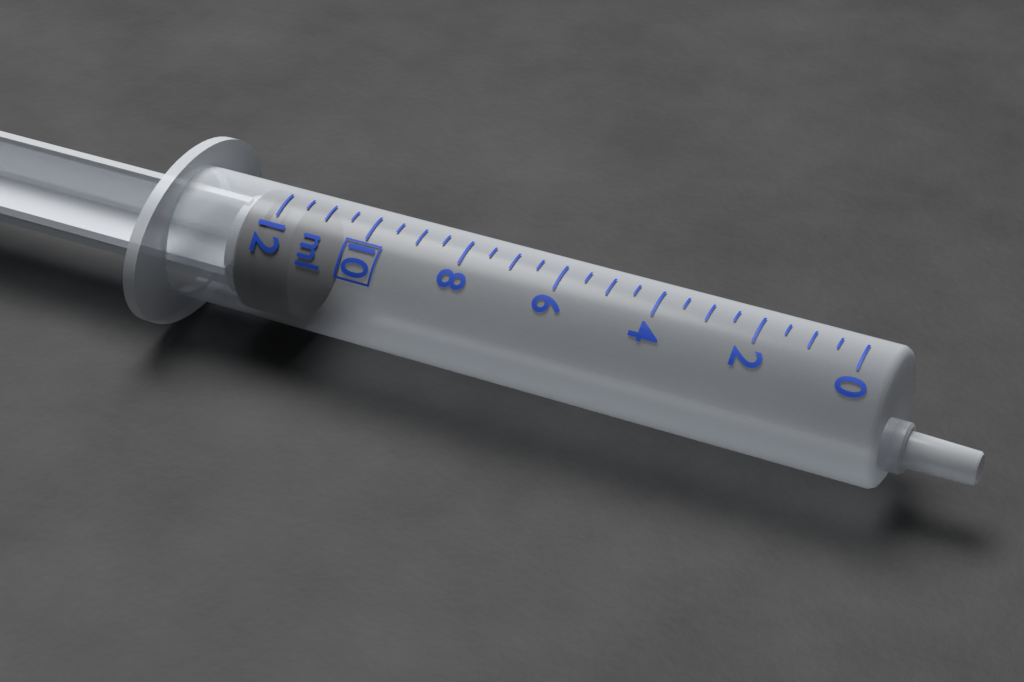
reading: 11.5 ml
